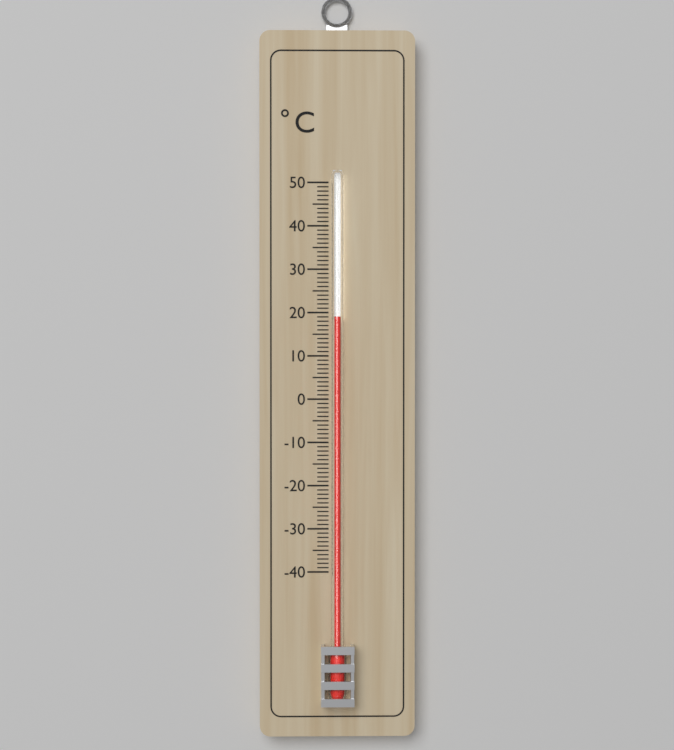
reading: 19 °C
